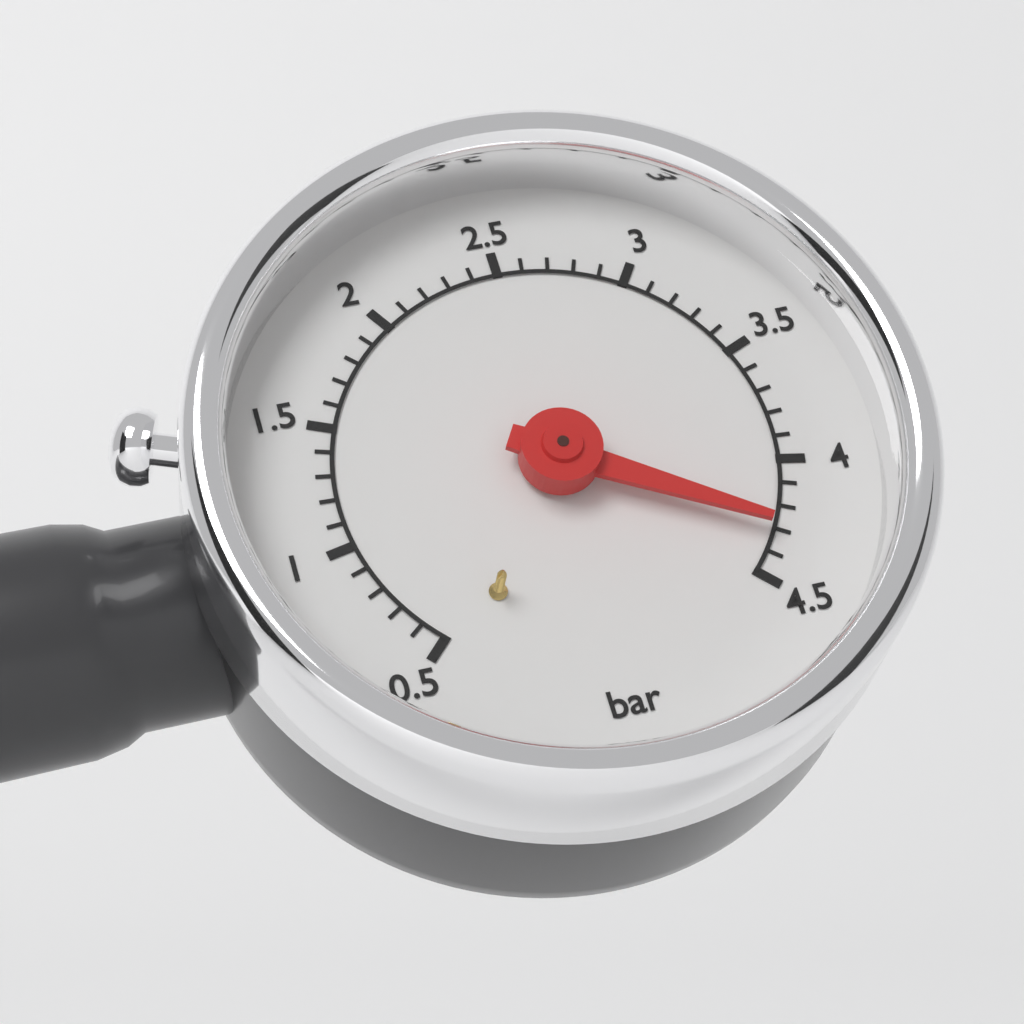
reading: 4.3 bar
